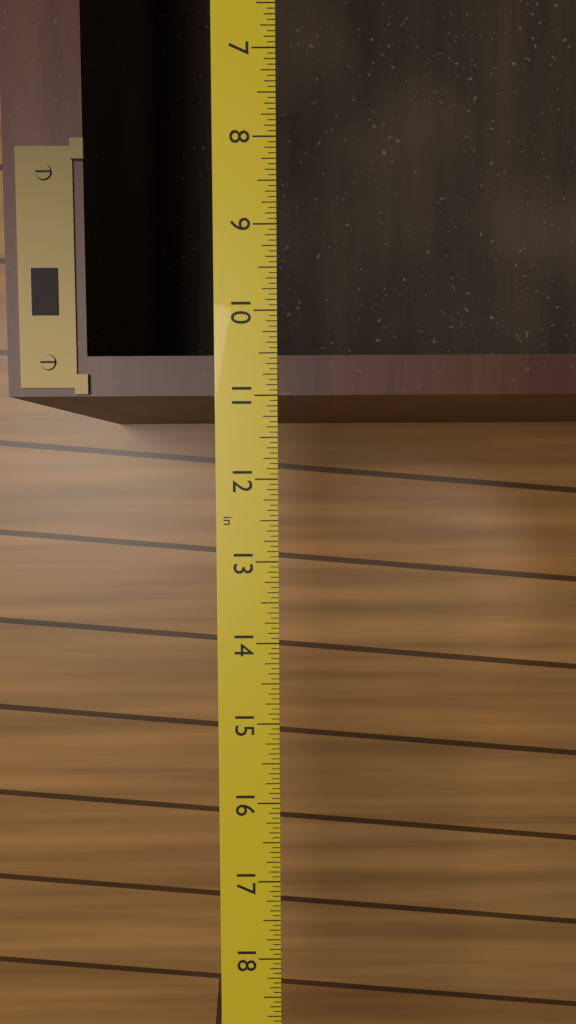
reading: 11.0000 in
